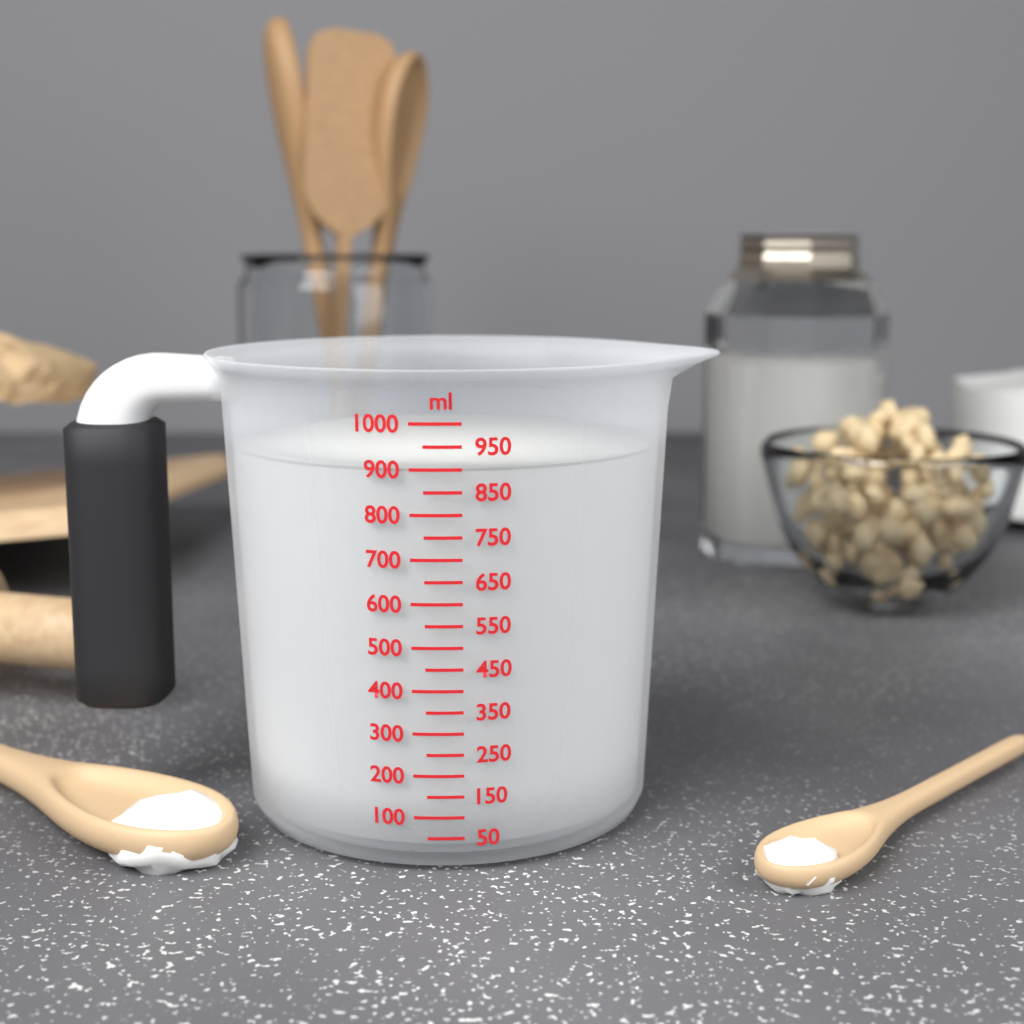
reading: 900 ml
